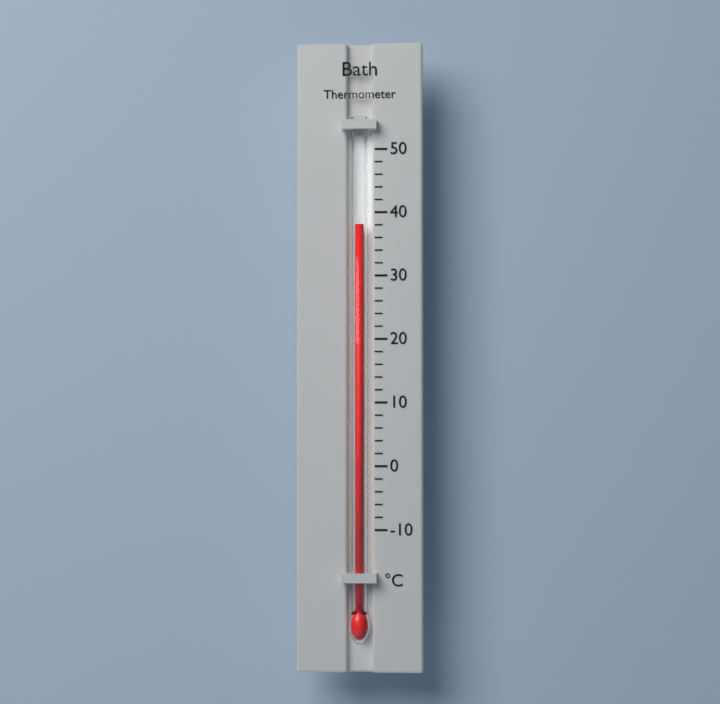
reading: 38 °C
